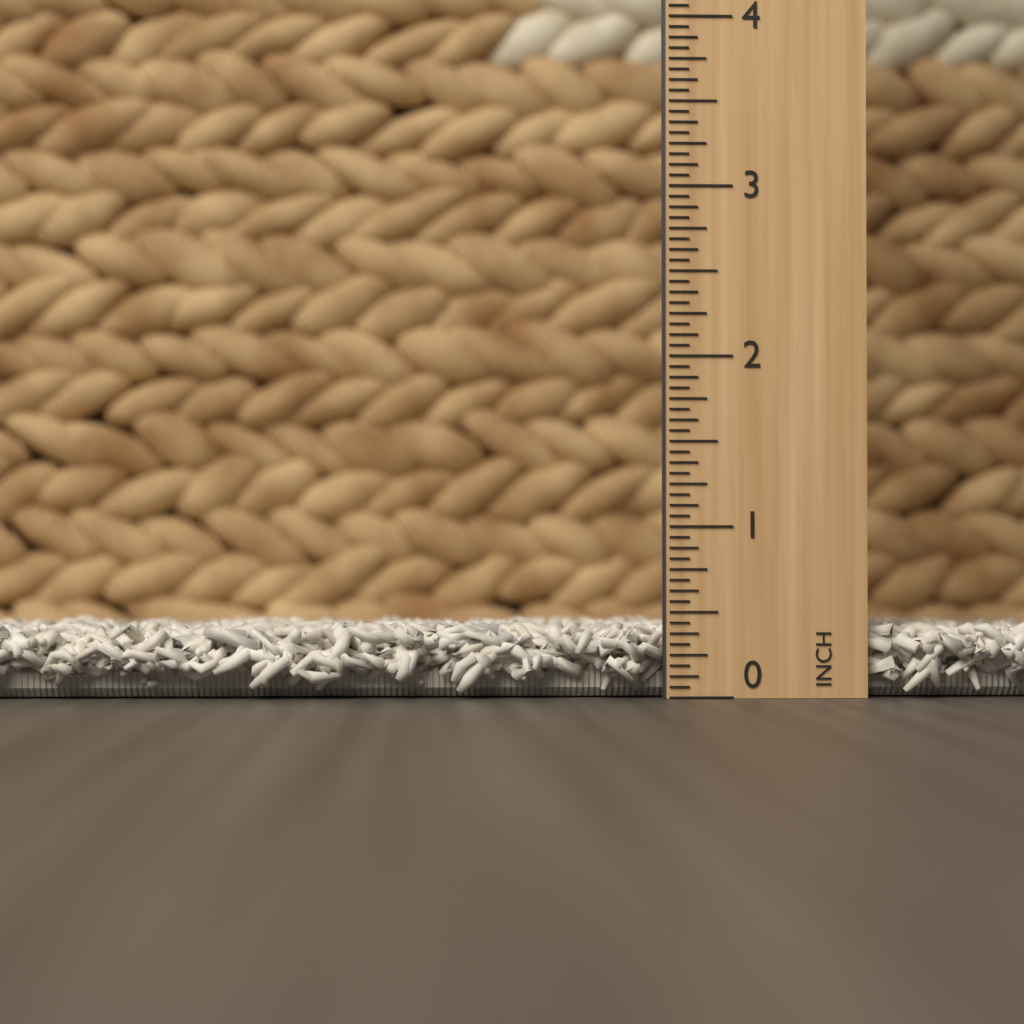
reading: 0.4375 in
